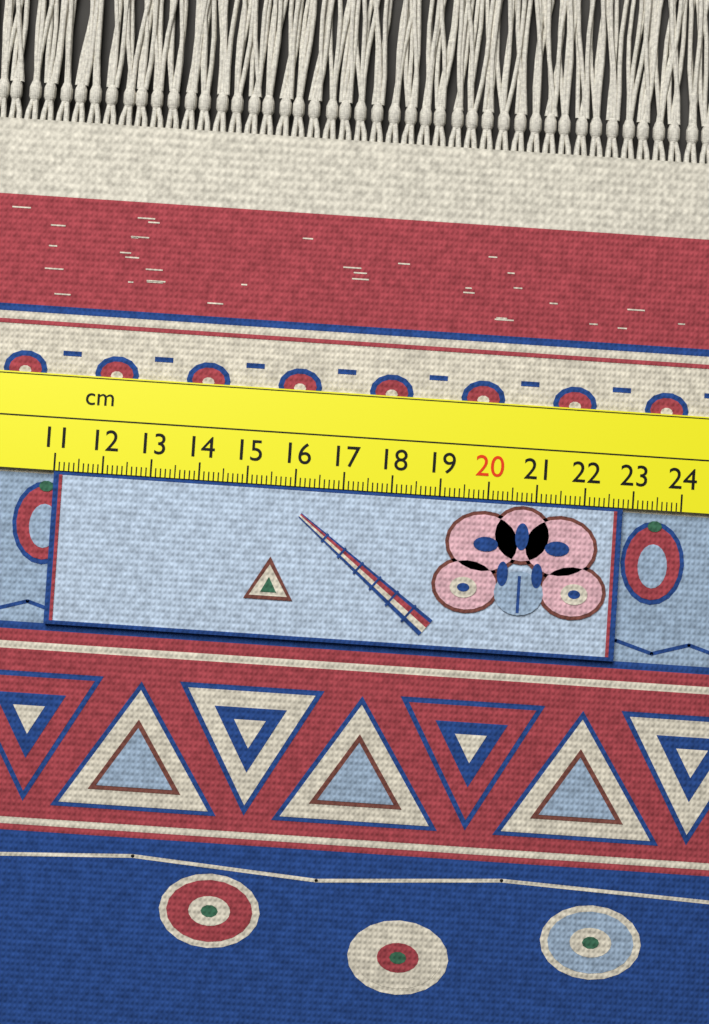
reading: 22.8 cm
